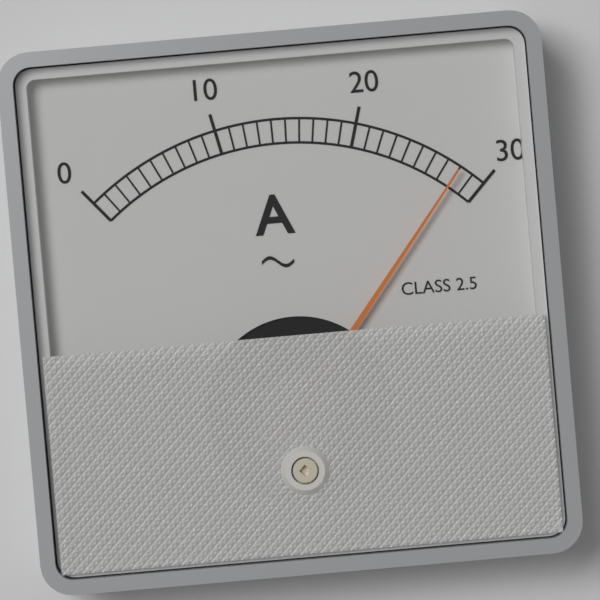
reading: 28 A
